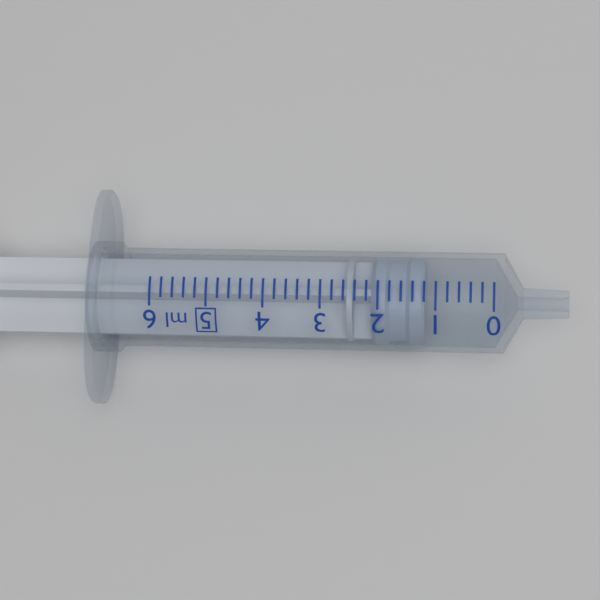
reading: 1.2 ml
